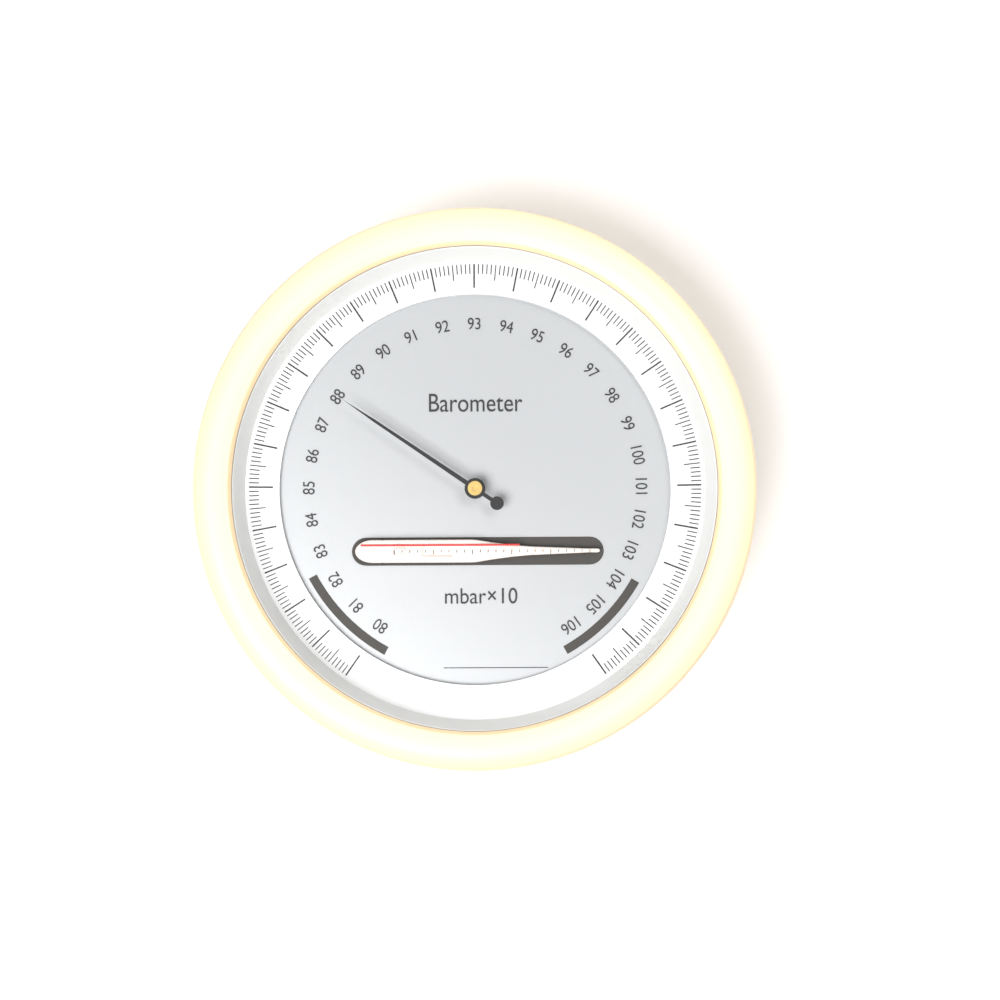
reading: 88.0 mbar×10
